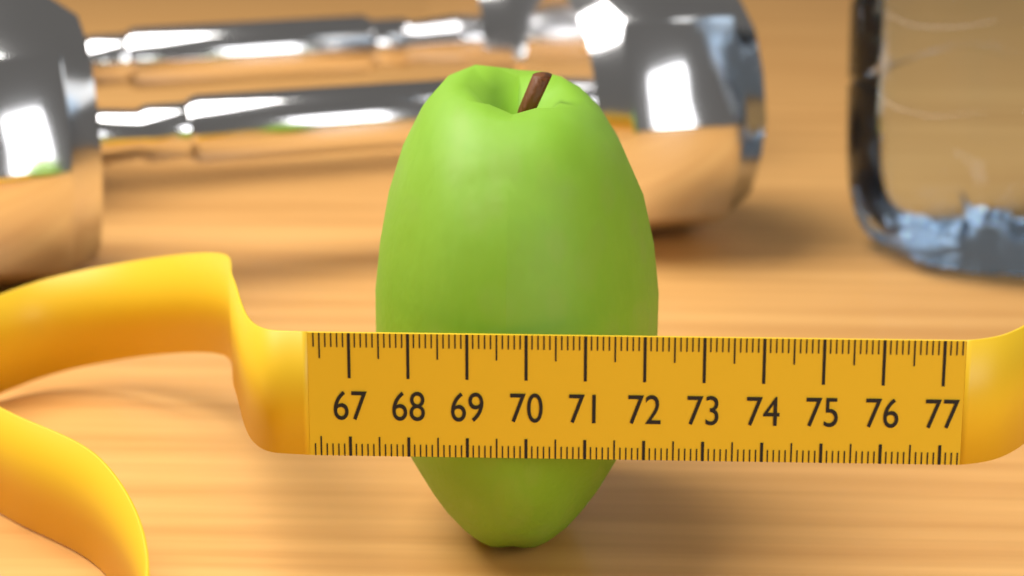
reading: 72.3 (no unit)
